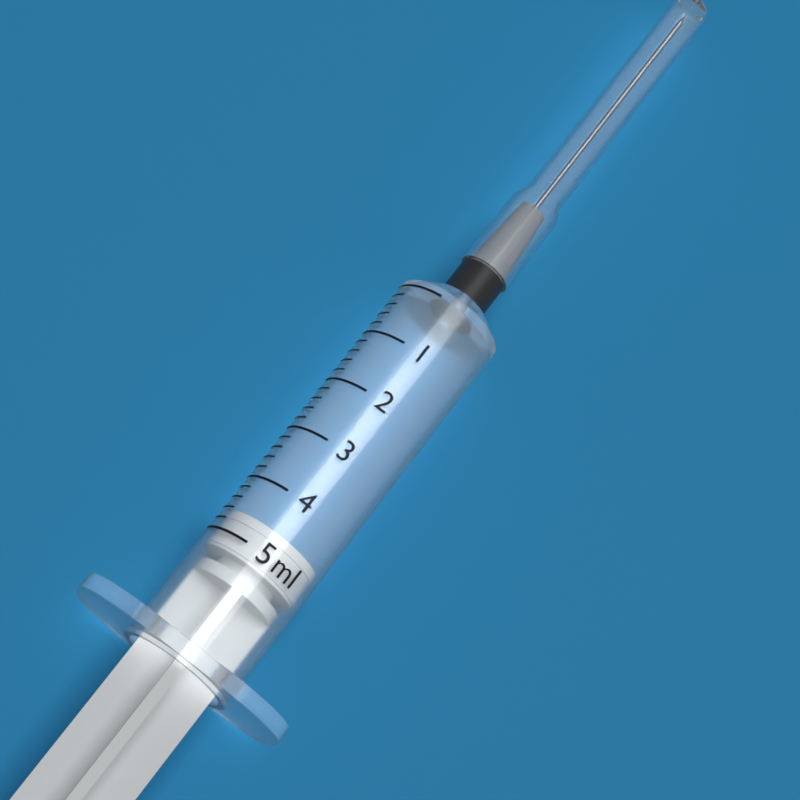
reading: 4.6 ml
